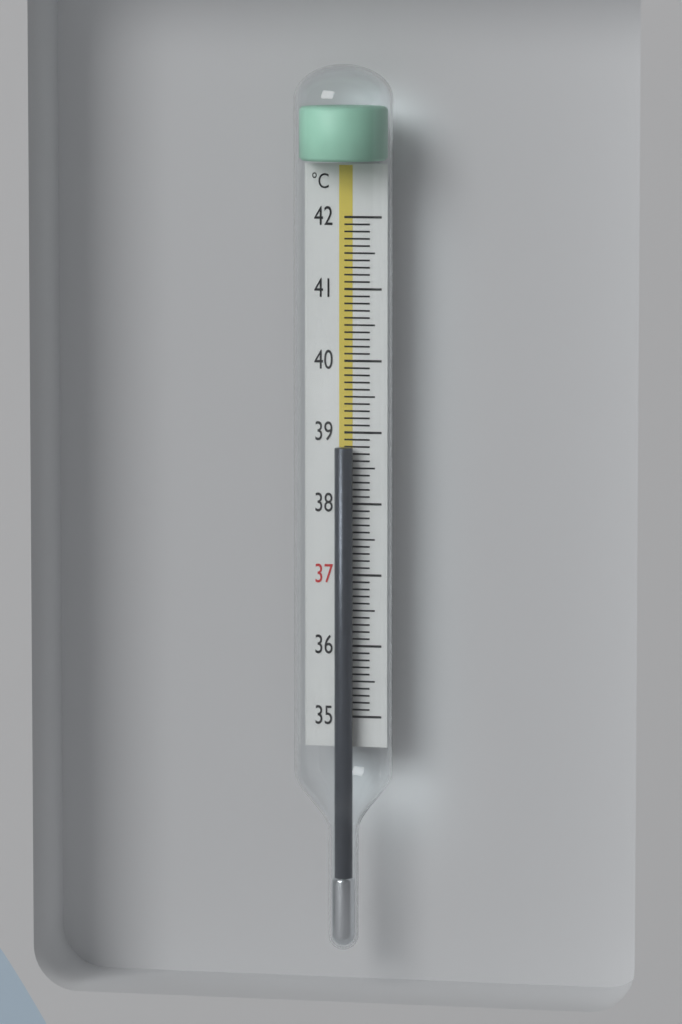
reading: 38.8 °C
